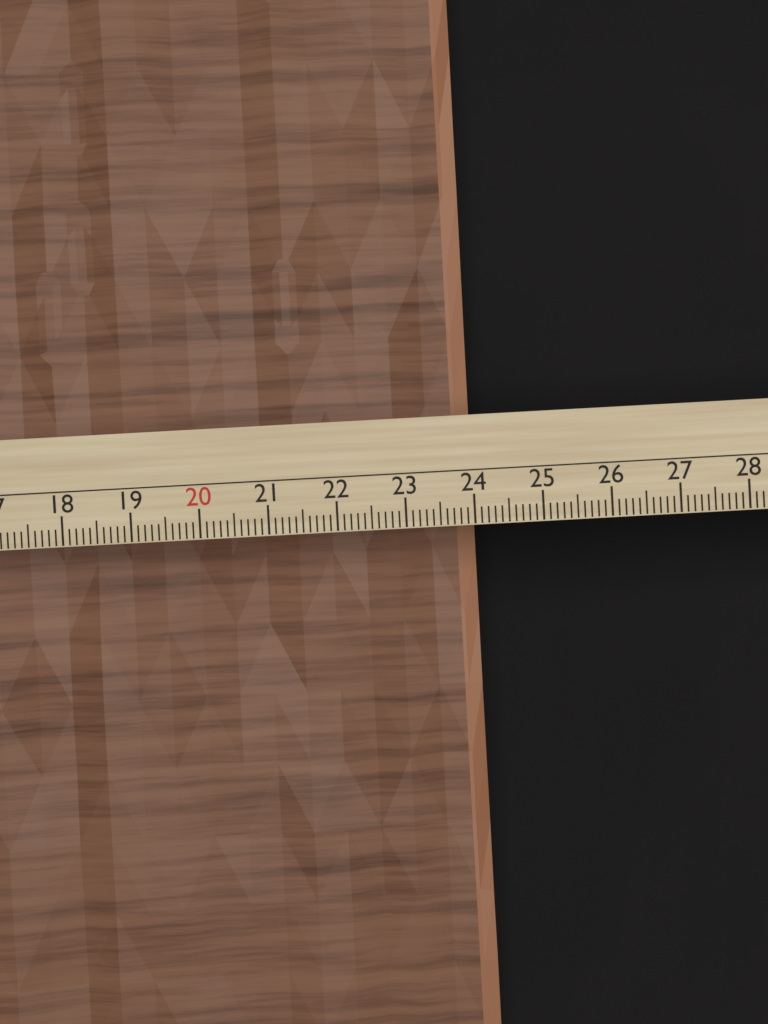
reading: 24.1 cm
